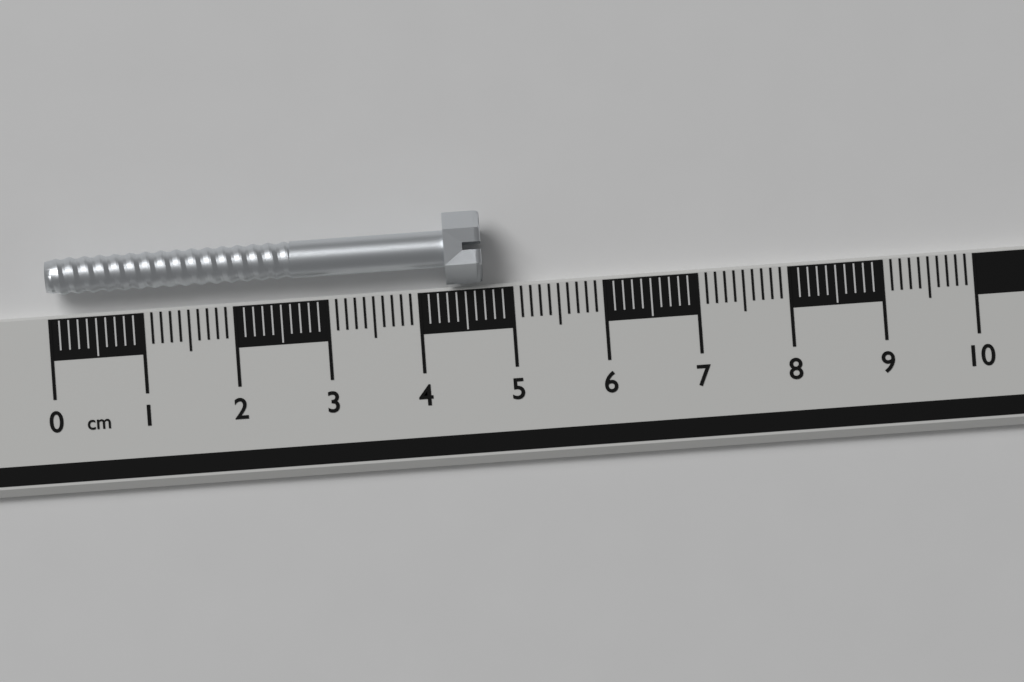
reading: 4.7 cm
